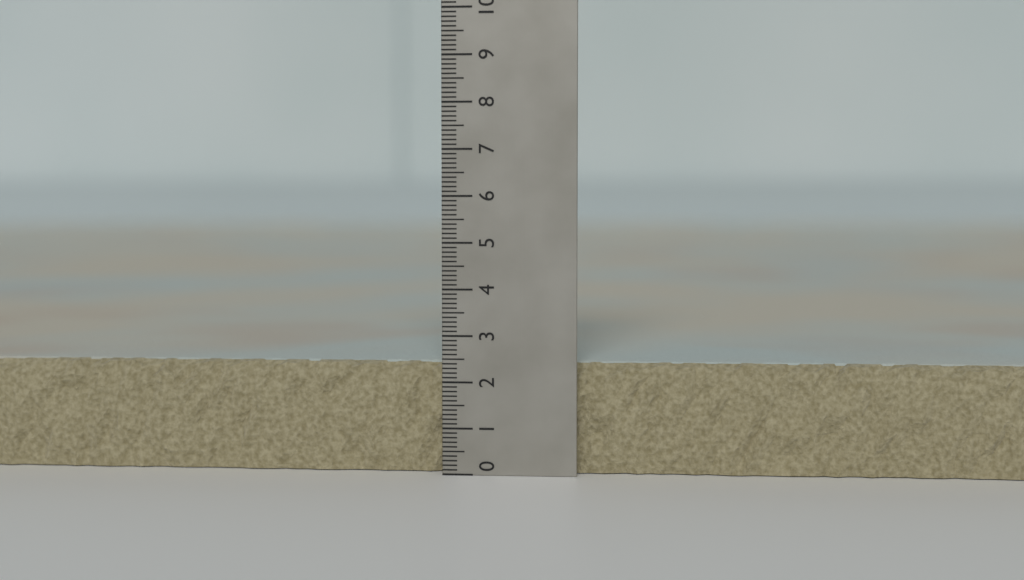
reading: 2.4 (no unit)
